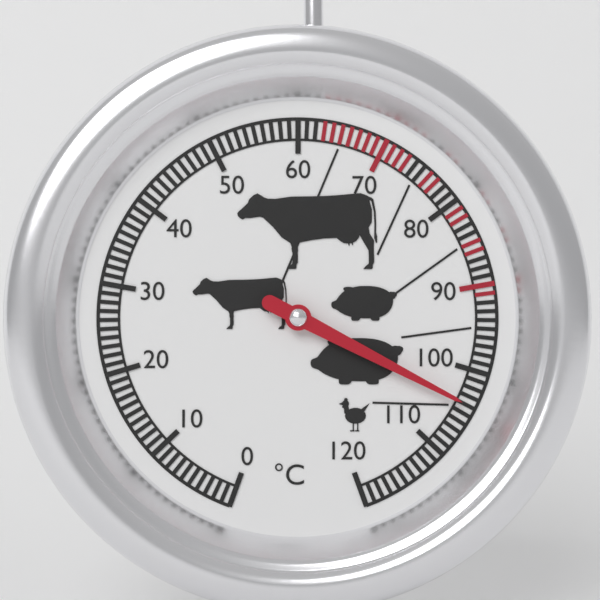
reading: 104 °C
